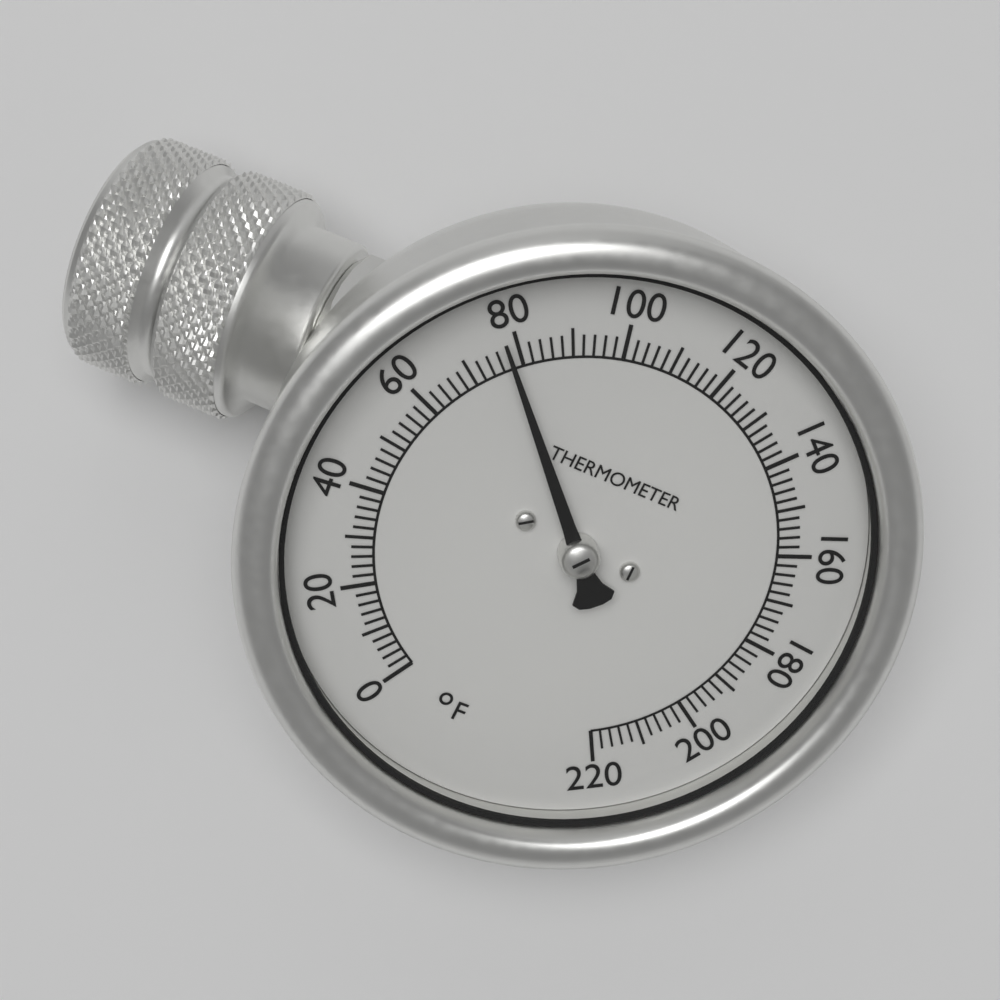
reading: 78 °F
